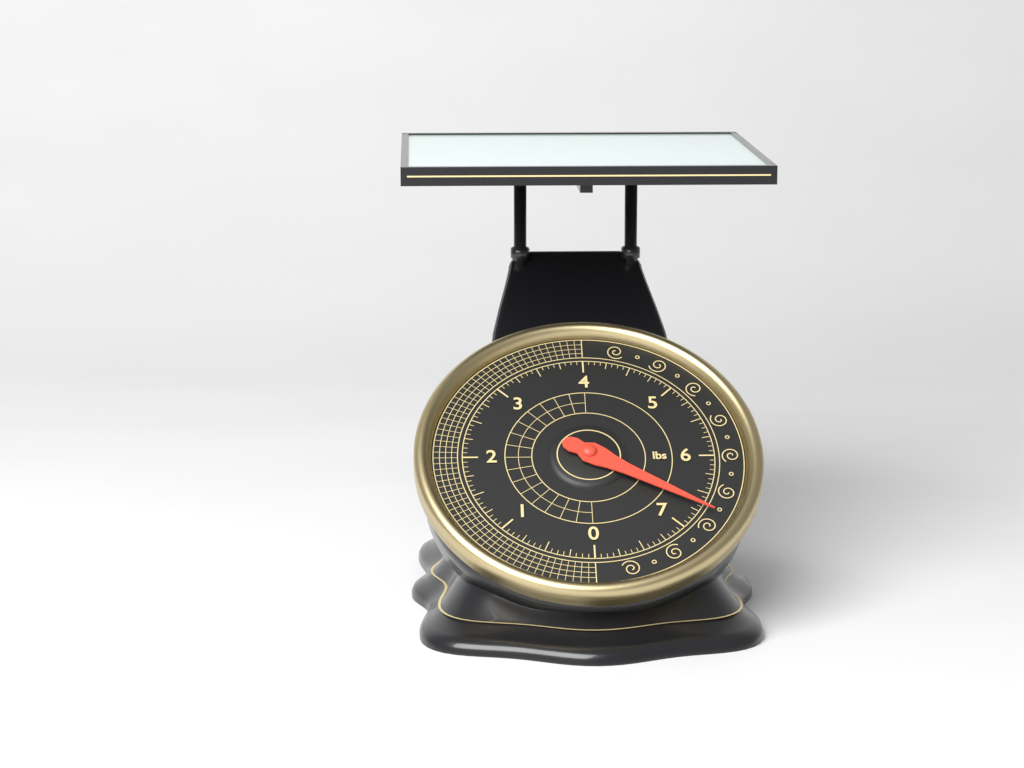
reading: 6.6875 lbs
